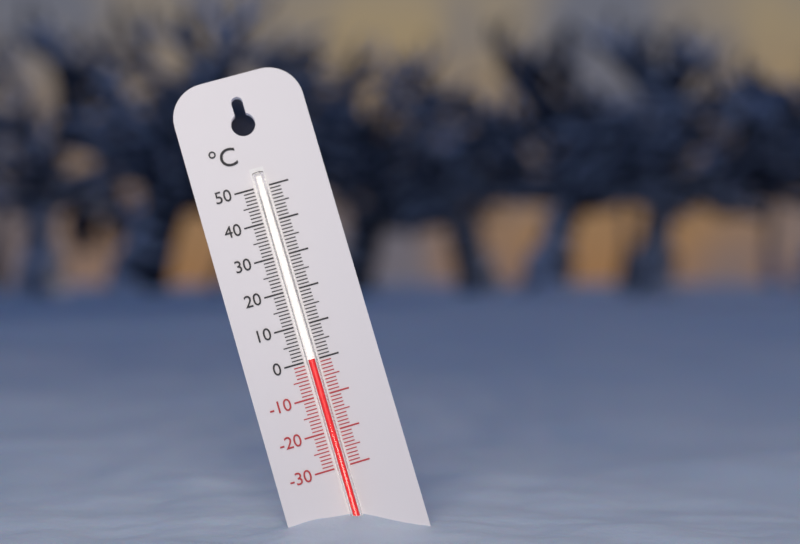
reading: 0 °C
